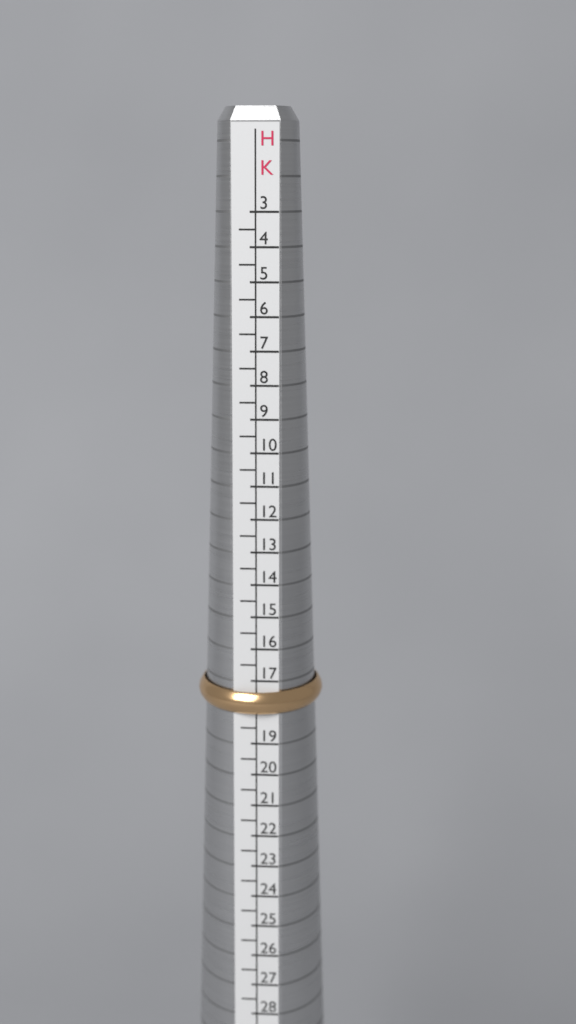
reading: 18.0 HK
